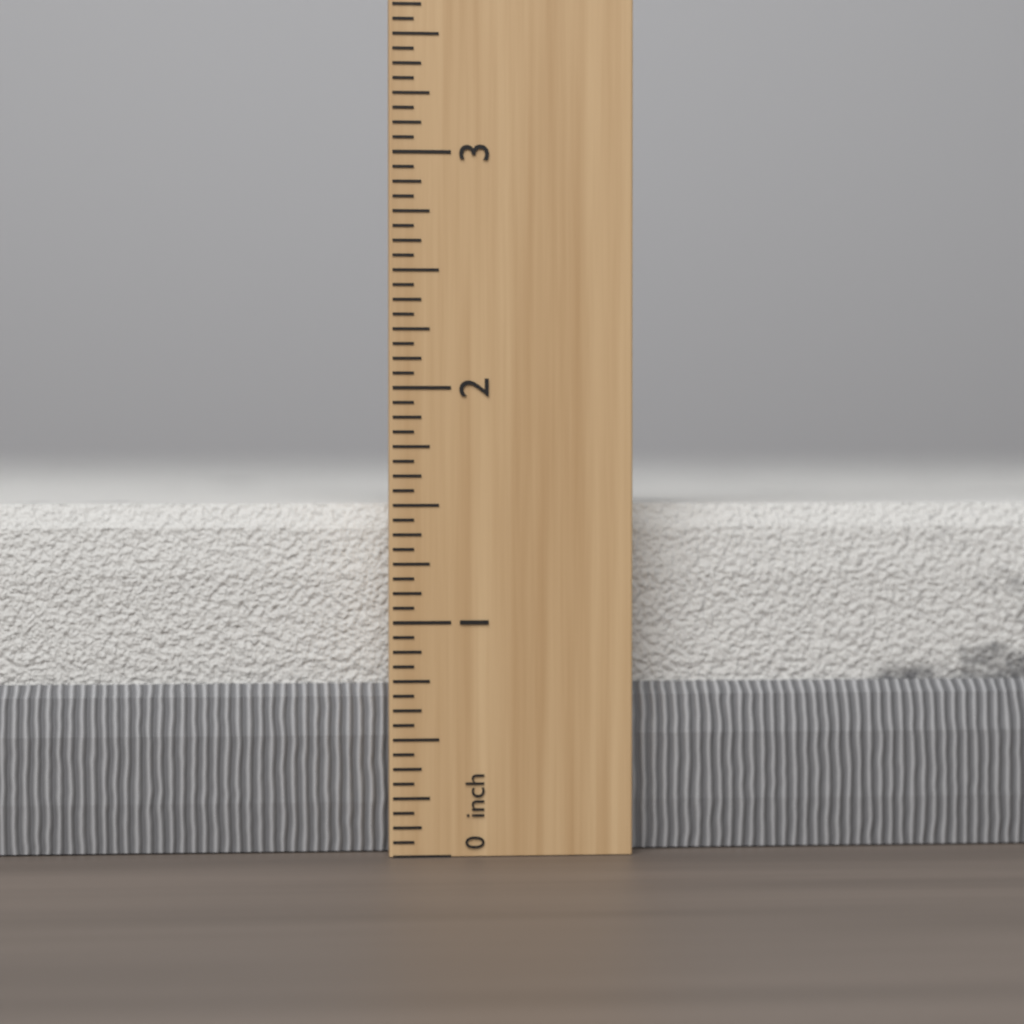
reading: 1.5000 inch
